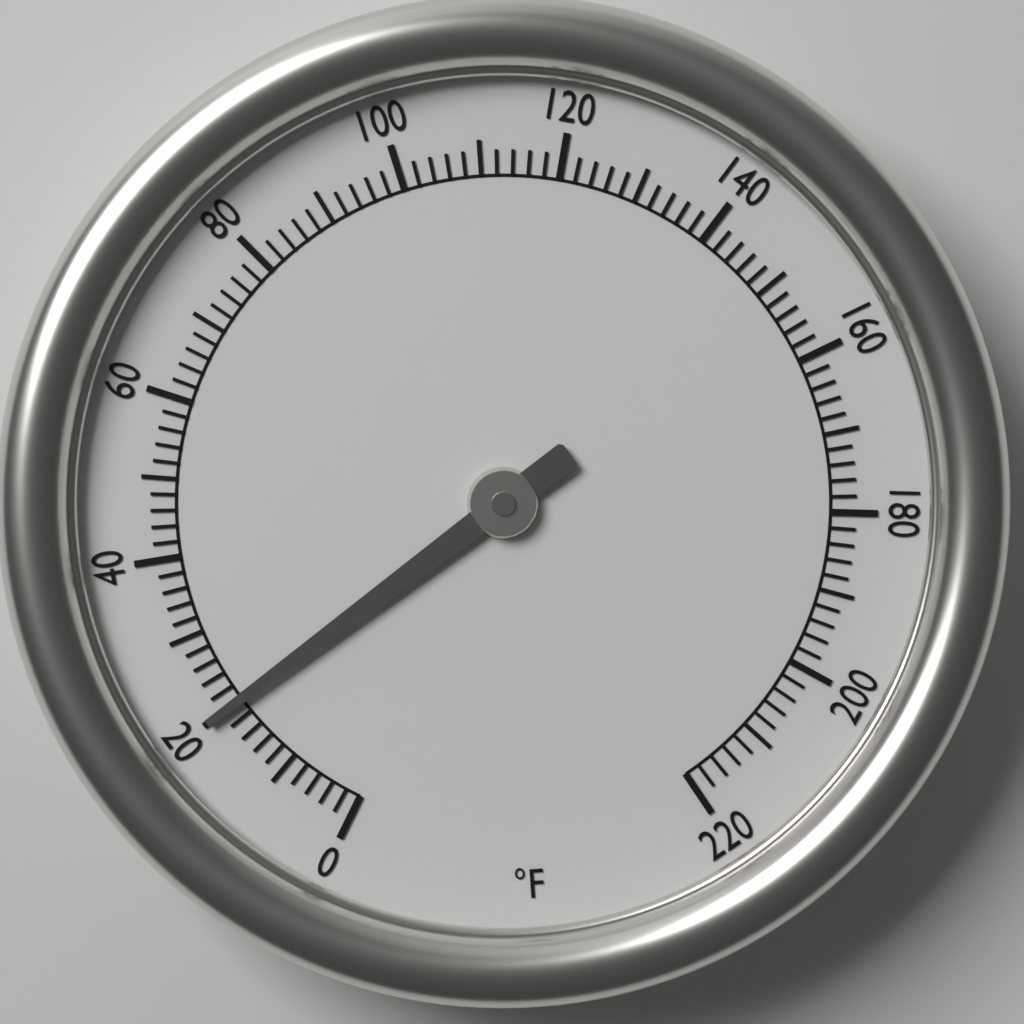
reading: 20 °F
